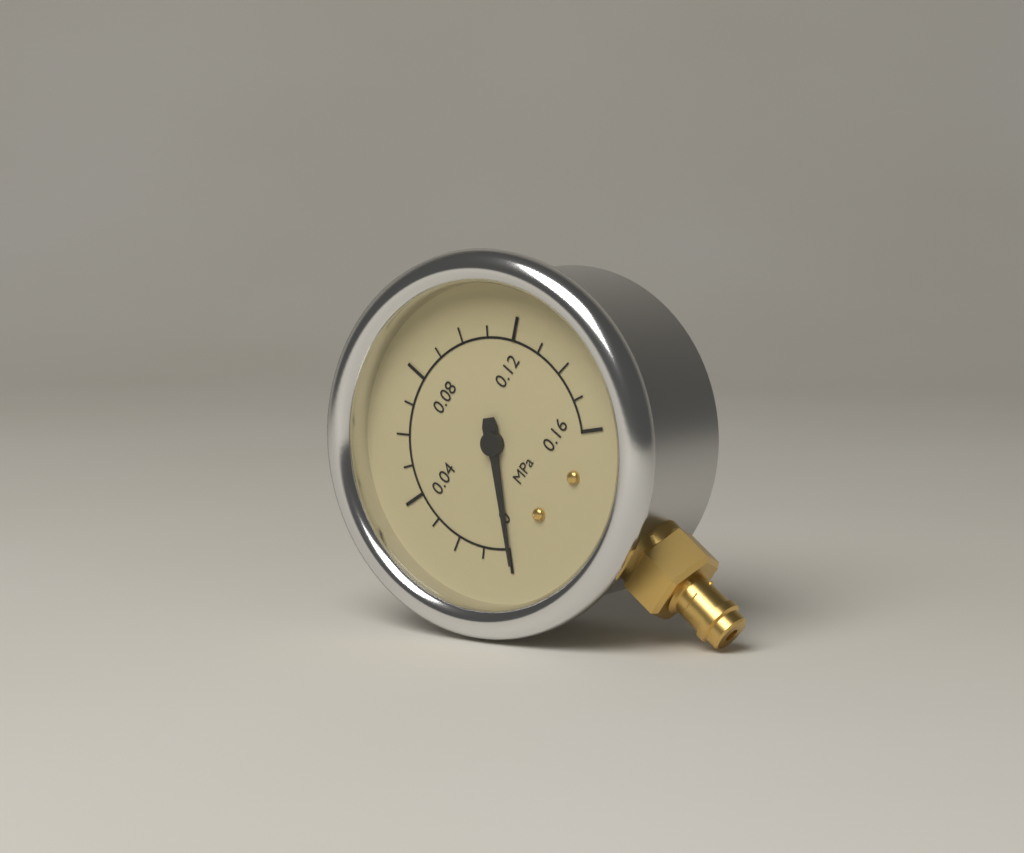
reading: 0.00 MPa
